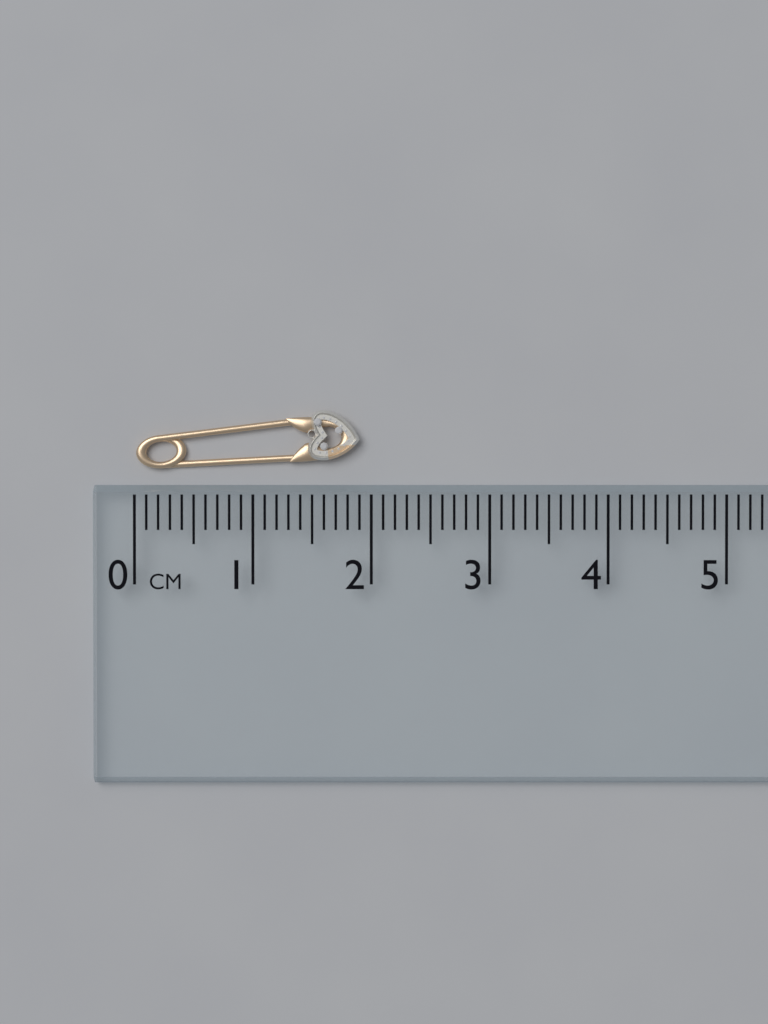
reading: 1.9 cm
